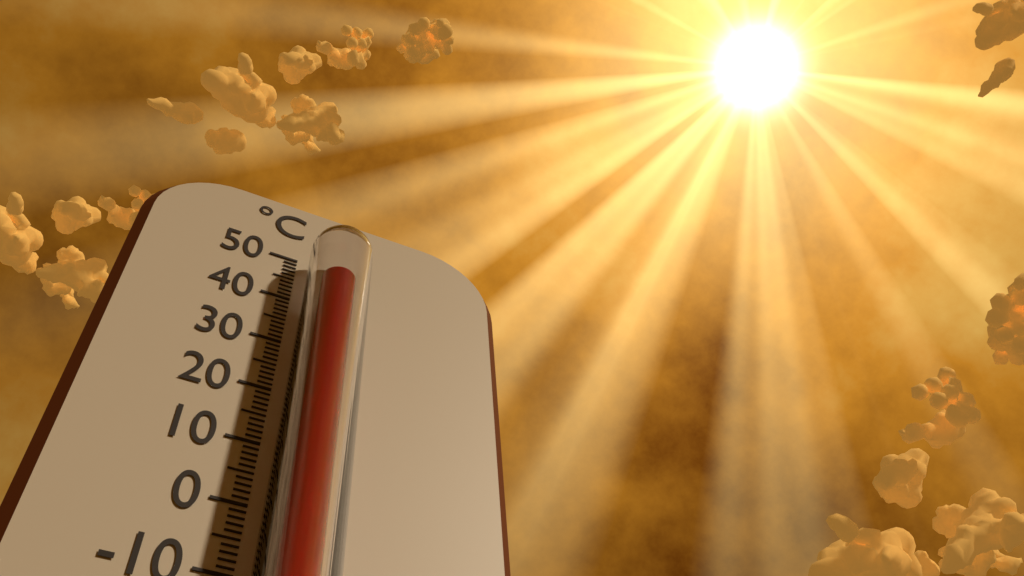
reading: 41 °C
